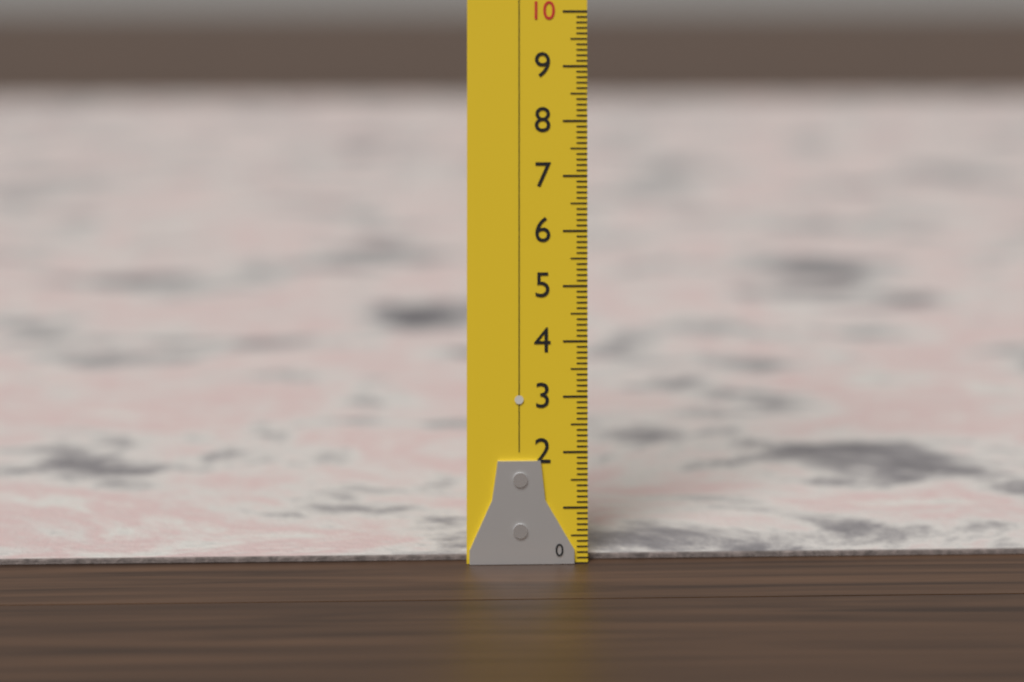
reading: 0.1 (no unit)
